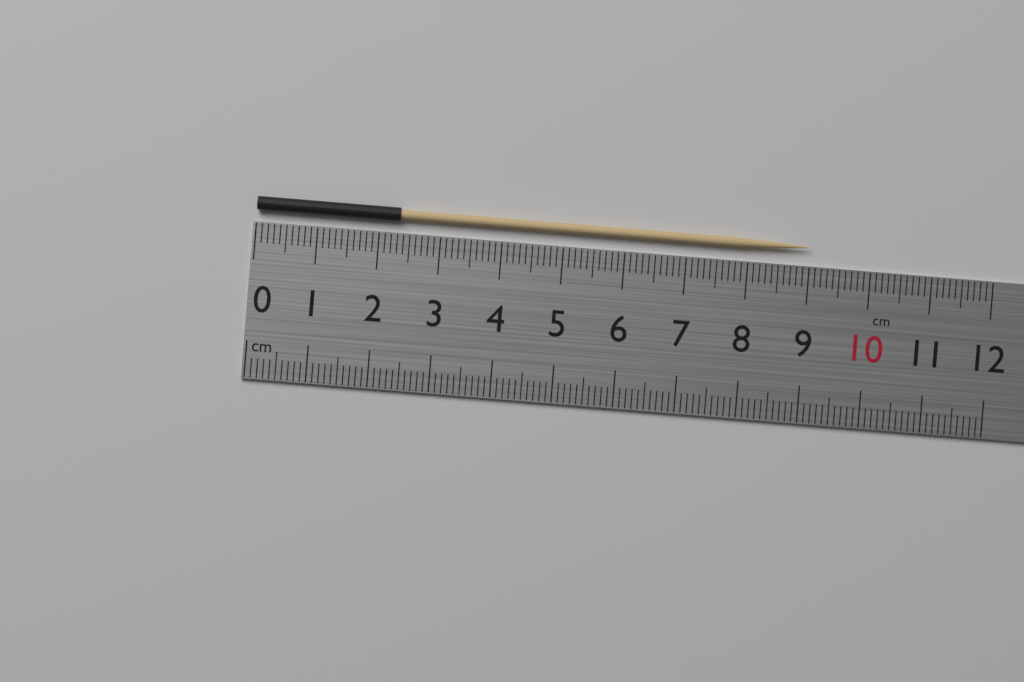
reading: 9.0 cm
